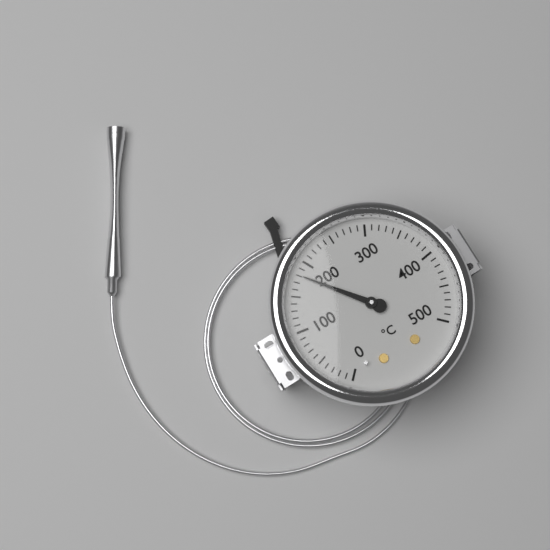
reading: 180 °C
